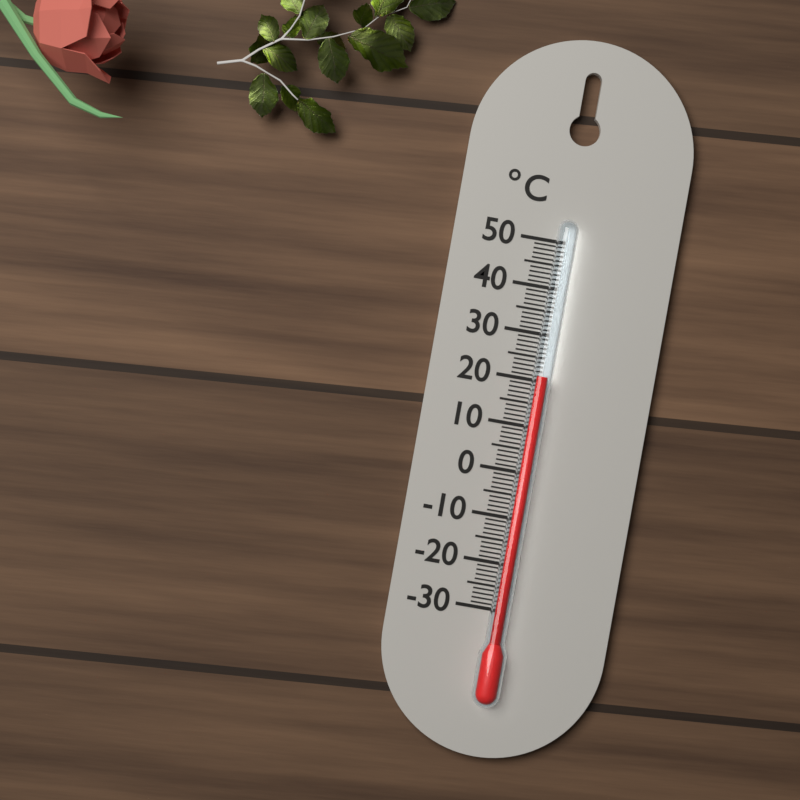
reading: 21 °C
